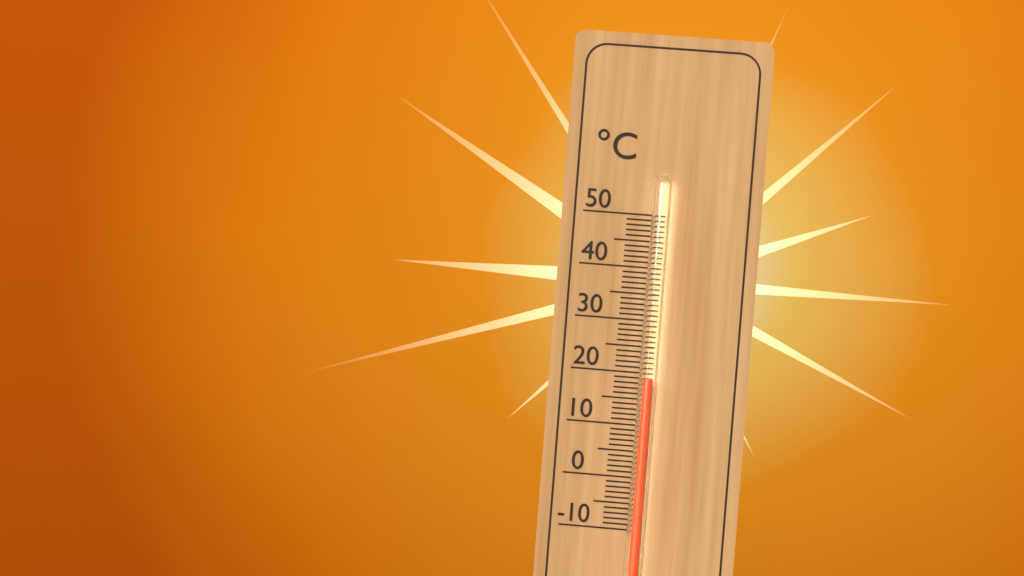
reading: 19 °C
